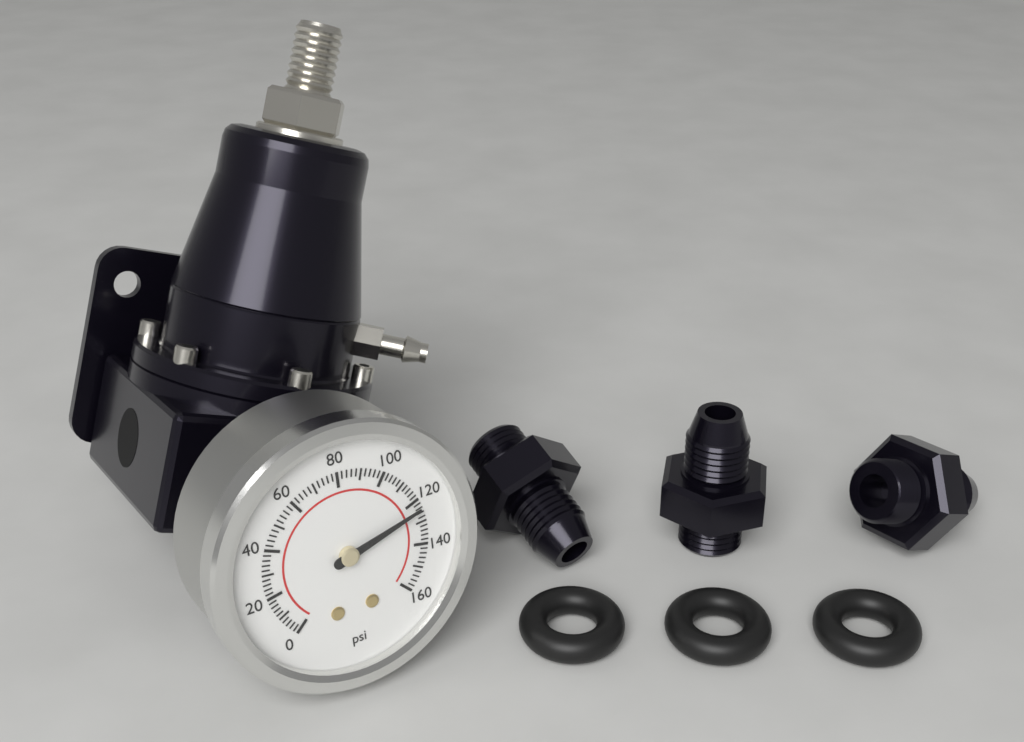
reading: 124 psi
